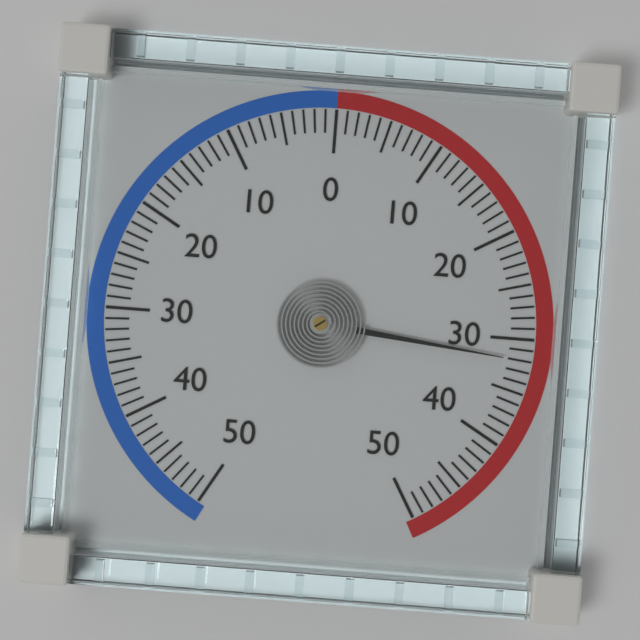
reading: 32 (no unit)
